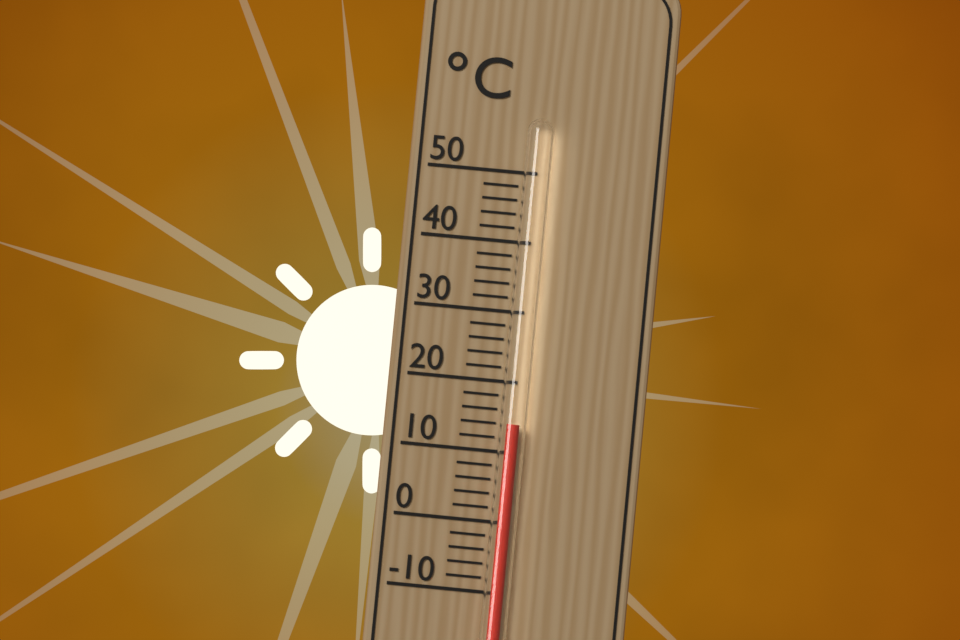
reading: 14 °C
